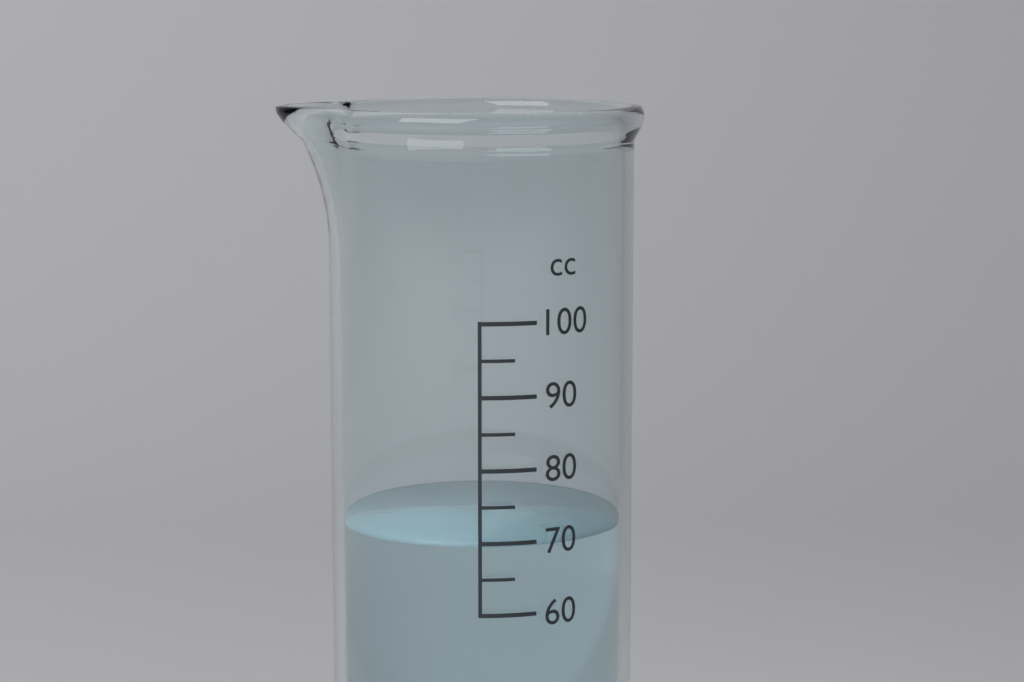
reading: 70 cc
